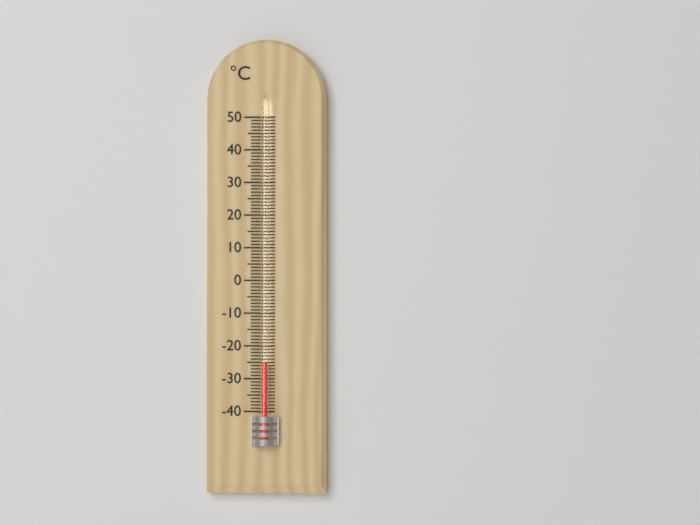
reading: -25 °C
